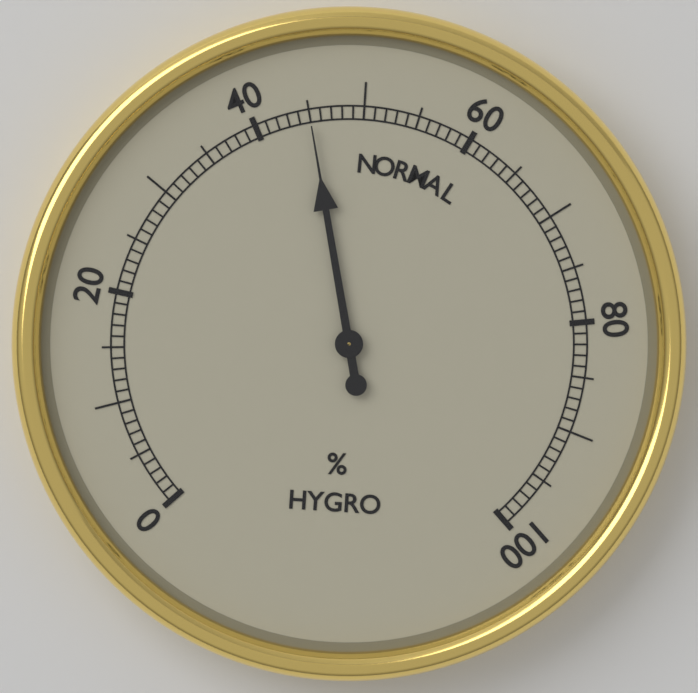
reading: 45 %
